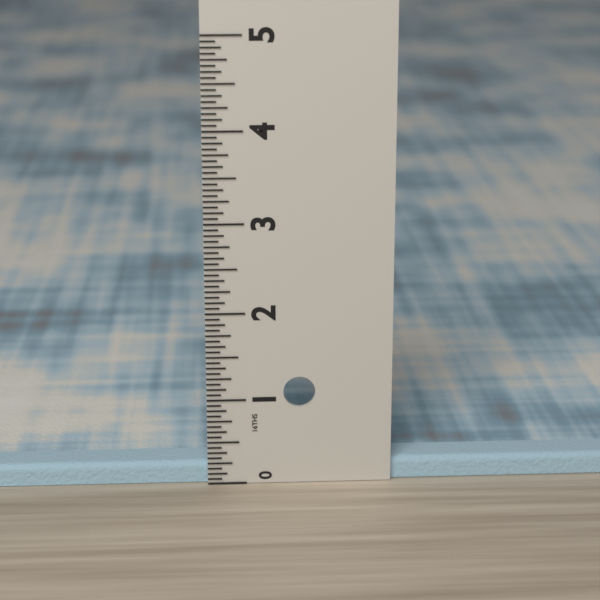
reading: 0.2500 in
